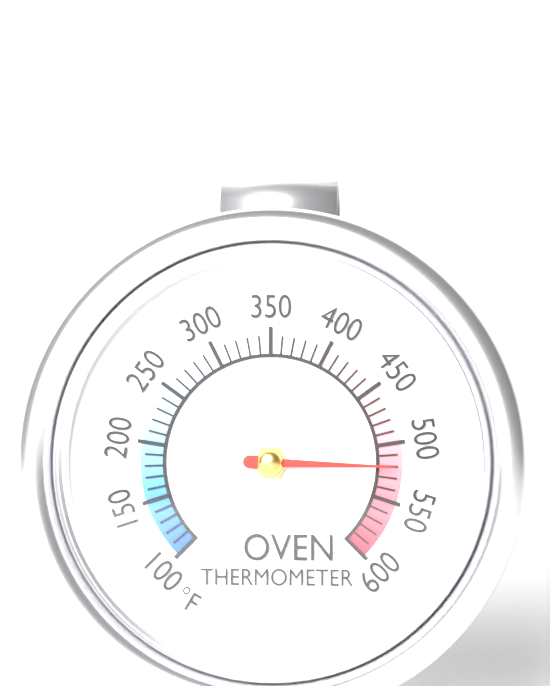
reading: 520 °F
